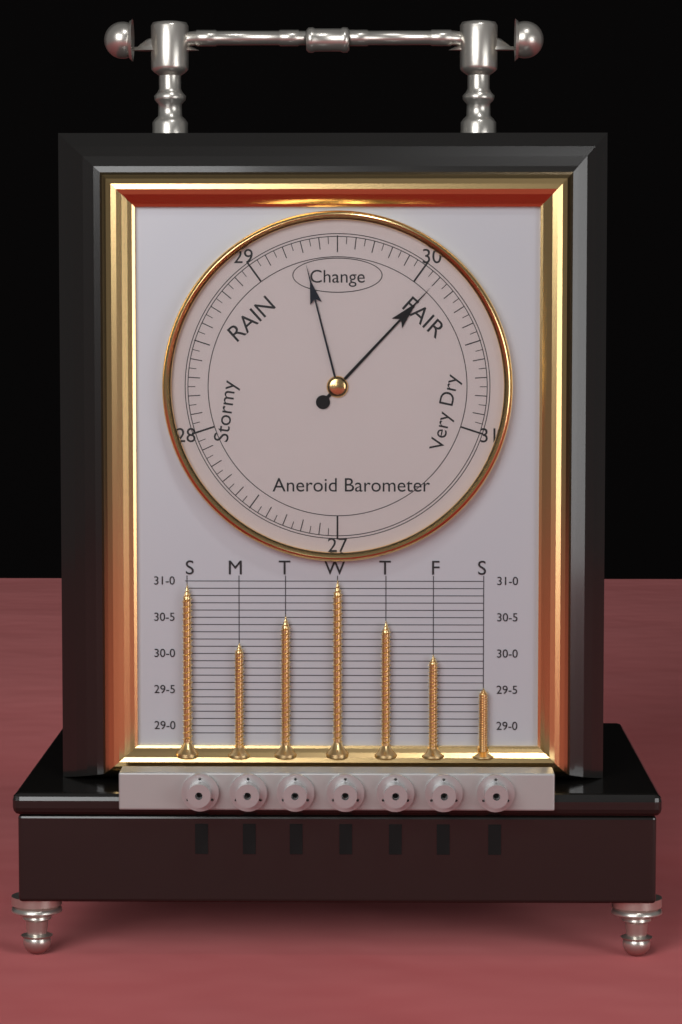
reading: 30.10 (no unit)
